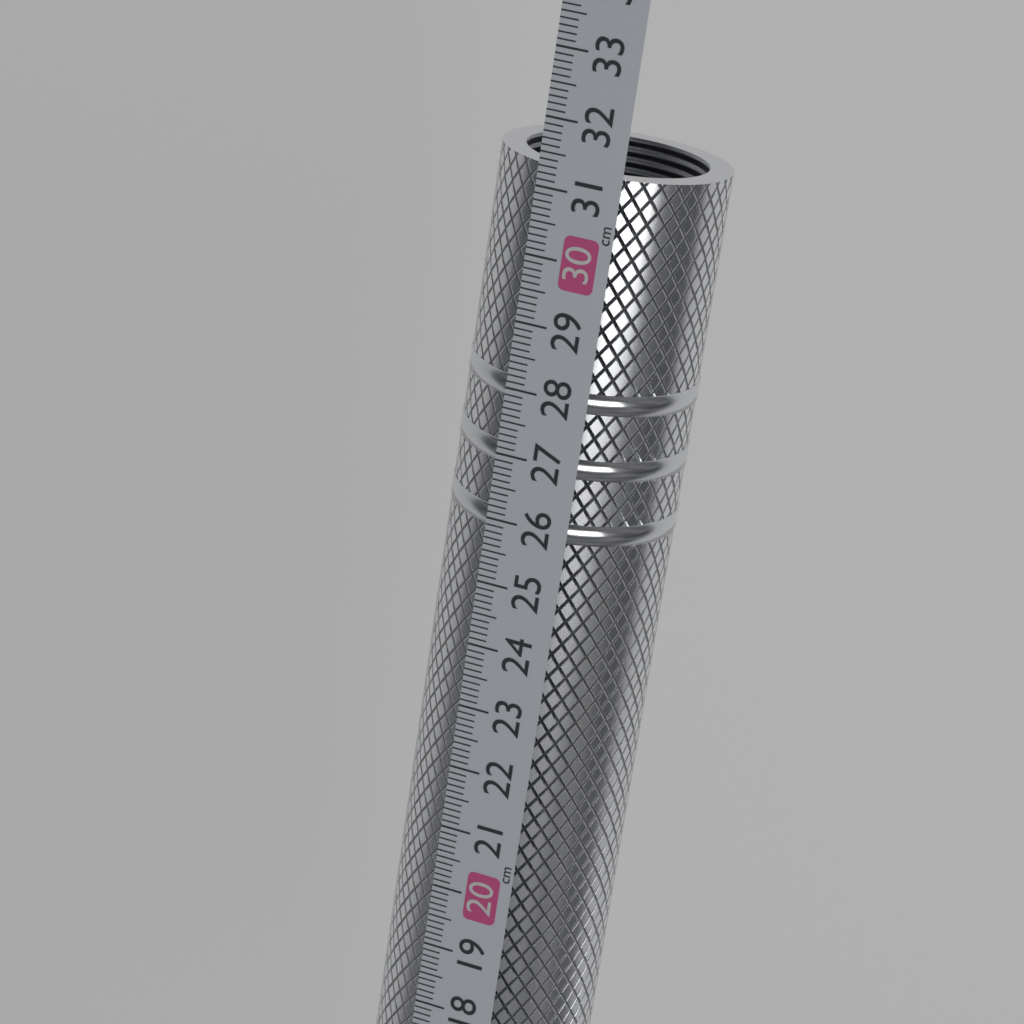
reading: 31.3 cm
